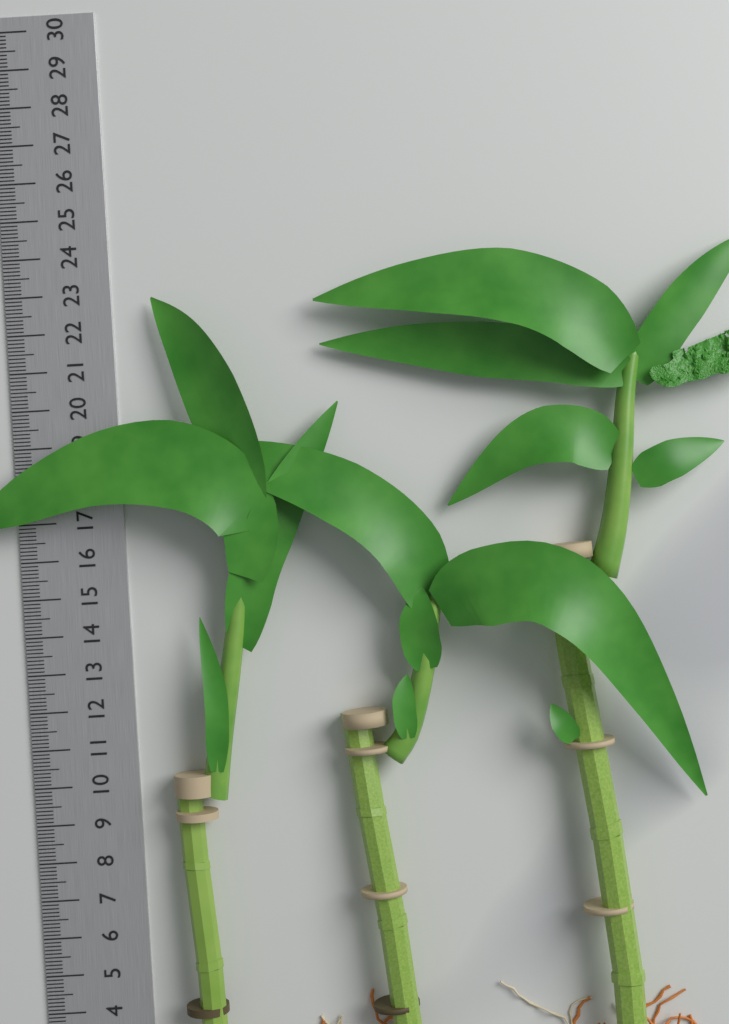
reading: 22.8 cm
